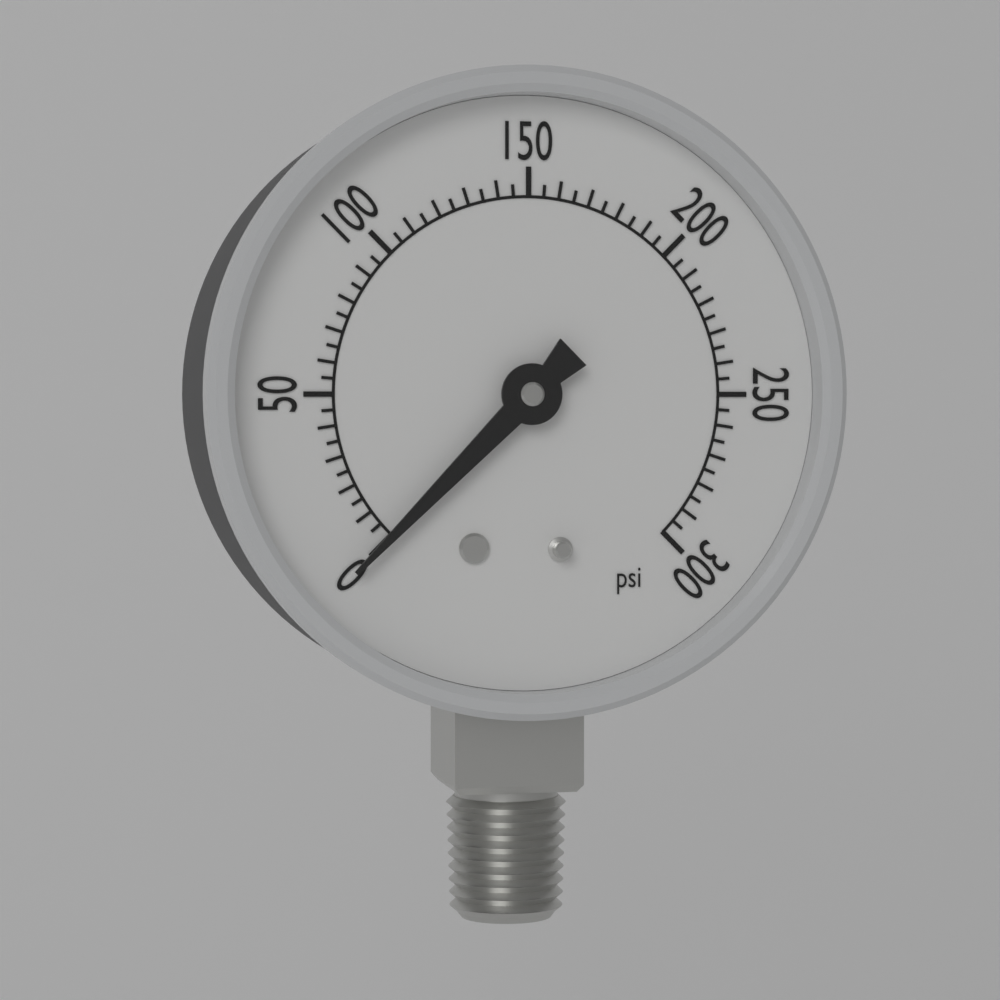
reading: 0 psi
